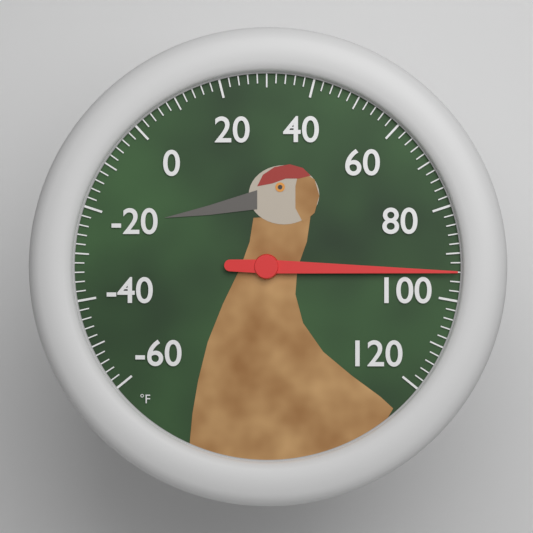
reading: 94 °F
